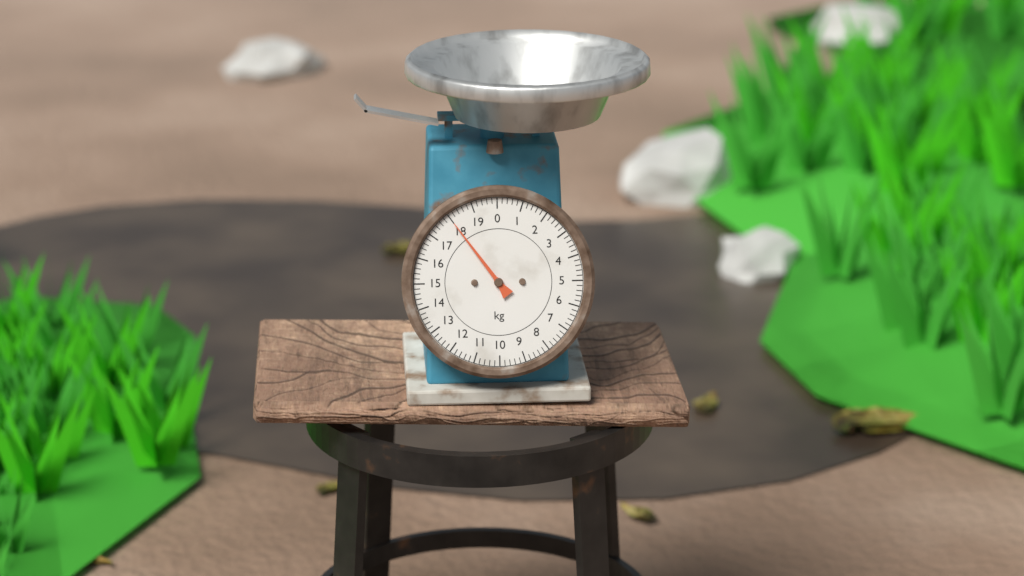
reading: 18.0 kg
